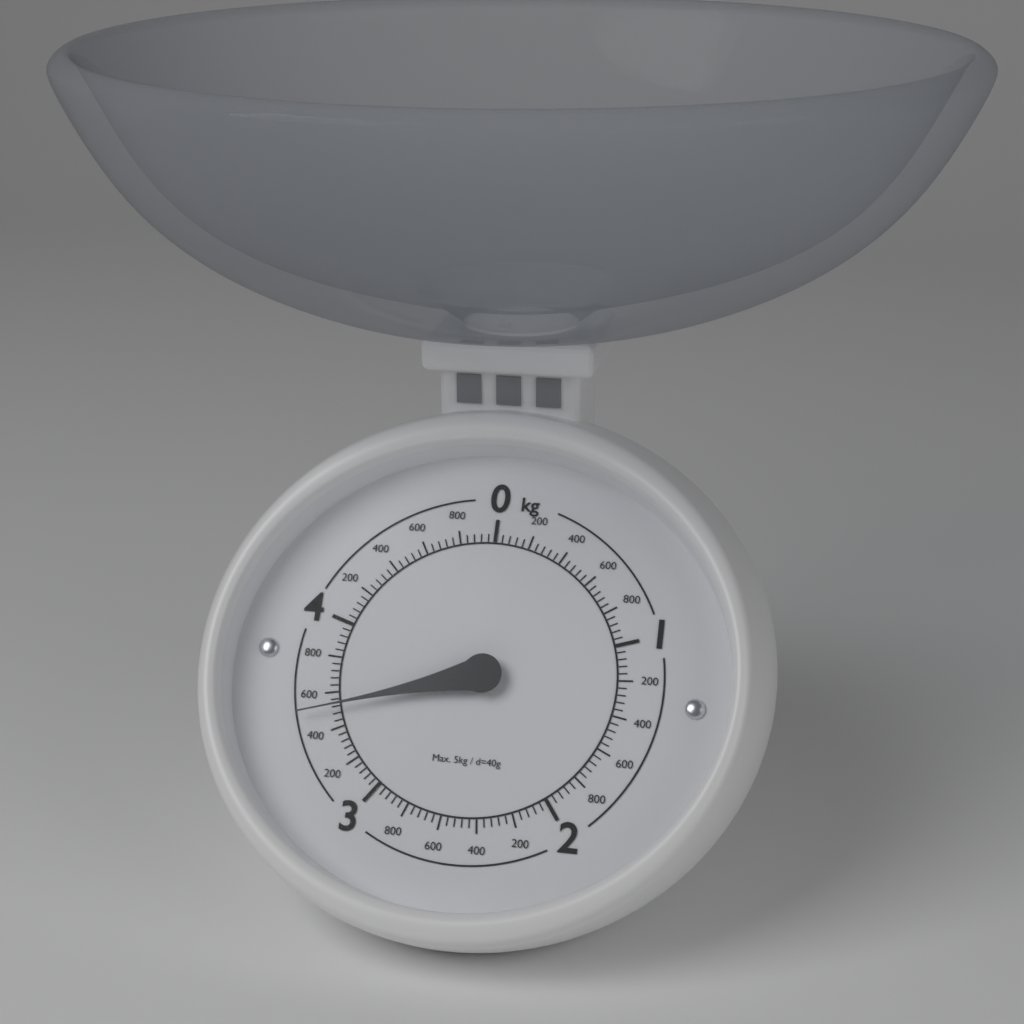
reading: 3.52 kg
